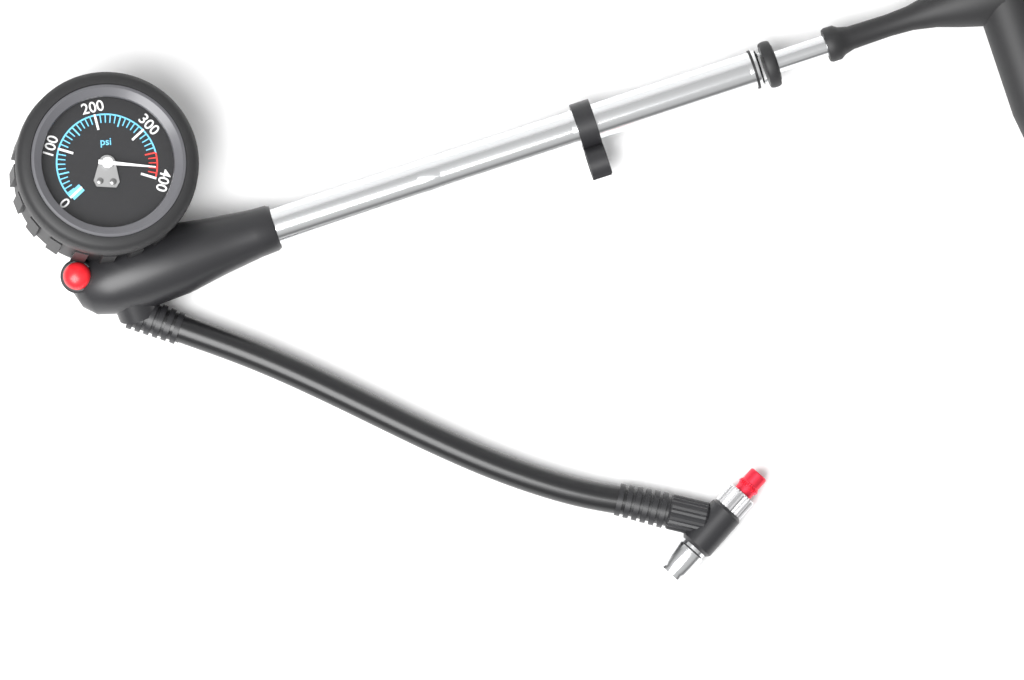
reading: 380 psi
